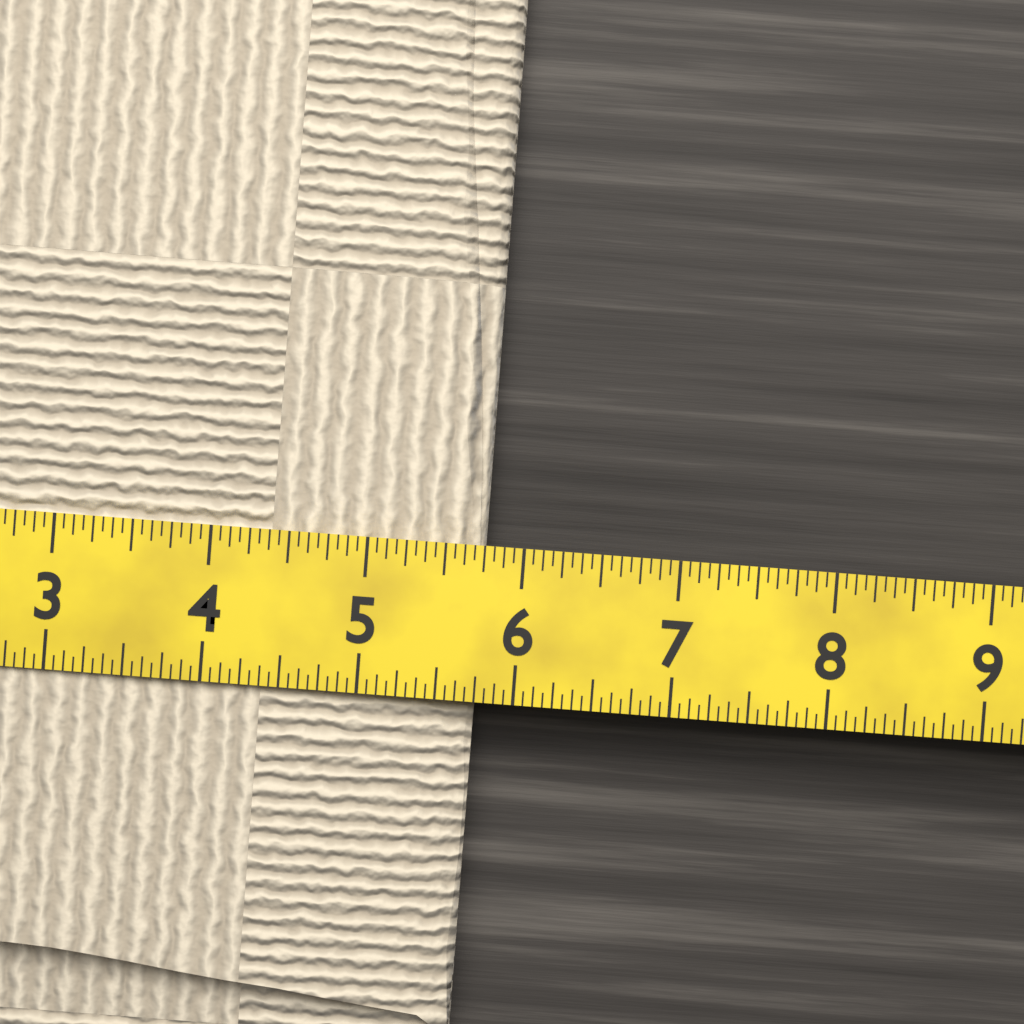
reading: 5.7500 (no unit)
